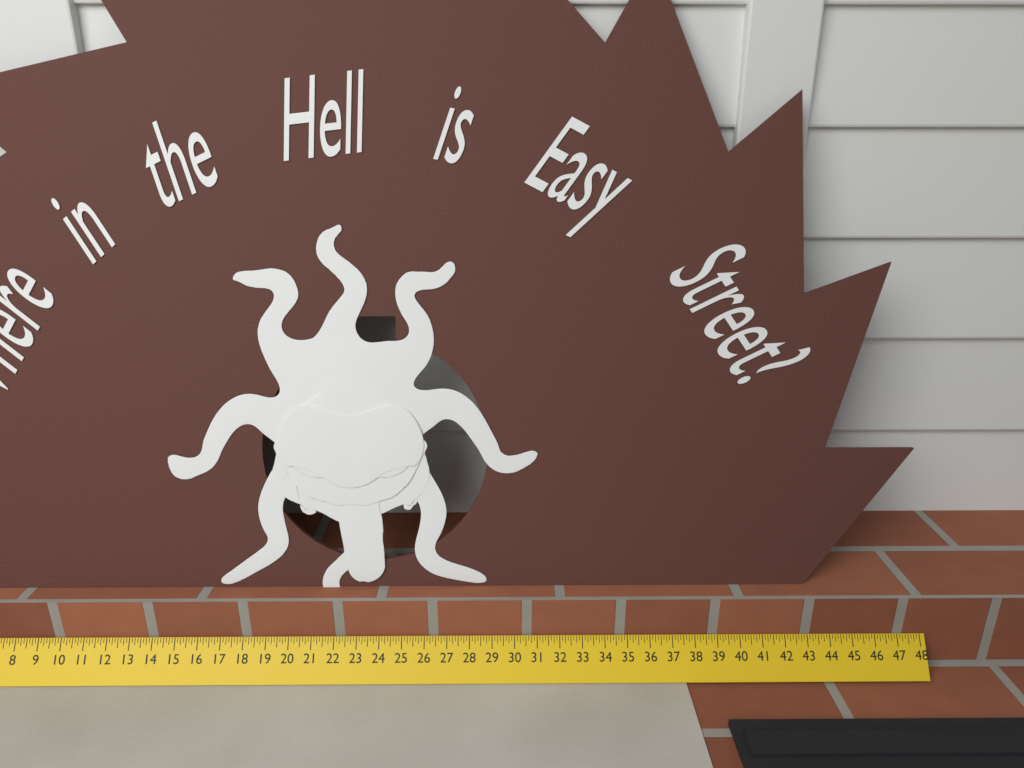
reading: 47.750 in
